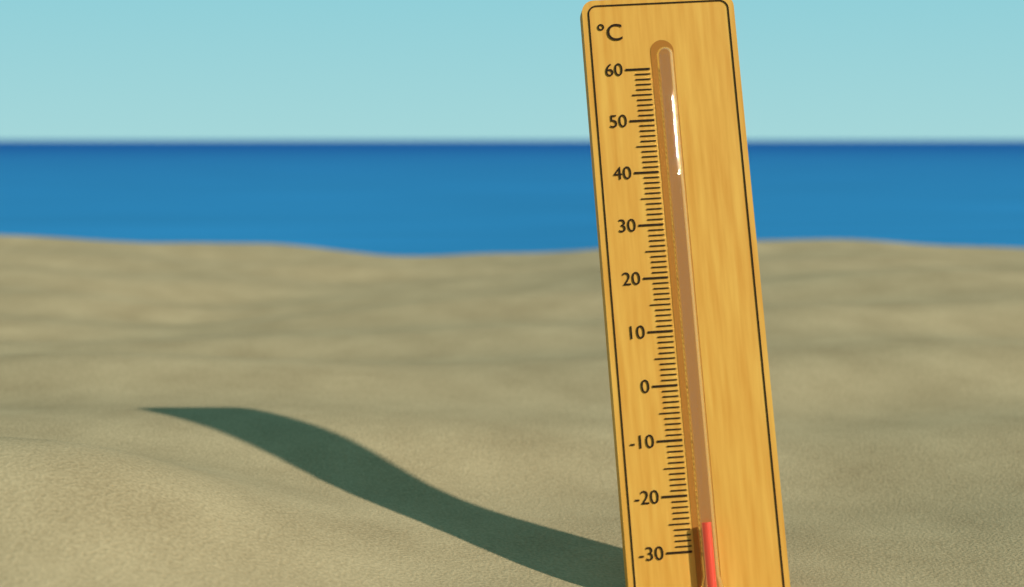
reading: -25 °C
